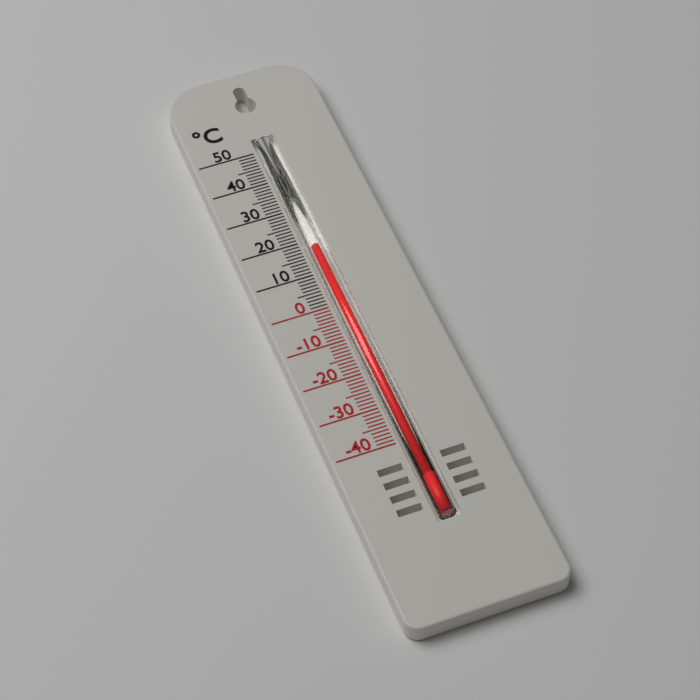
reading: 18 °C
